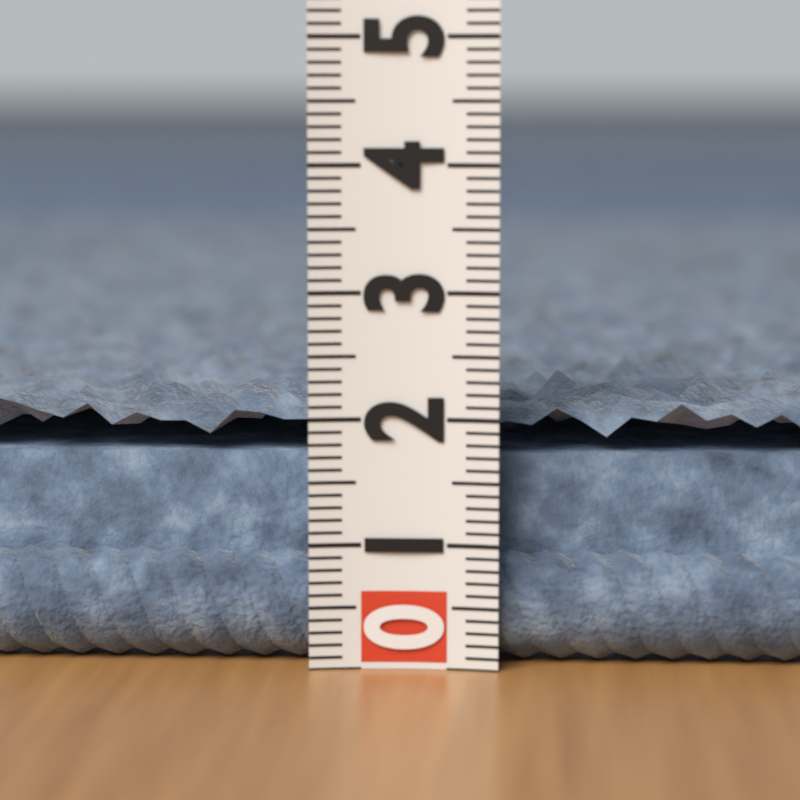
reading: 2.2 (no unit)
